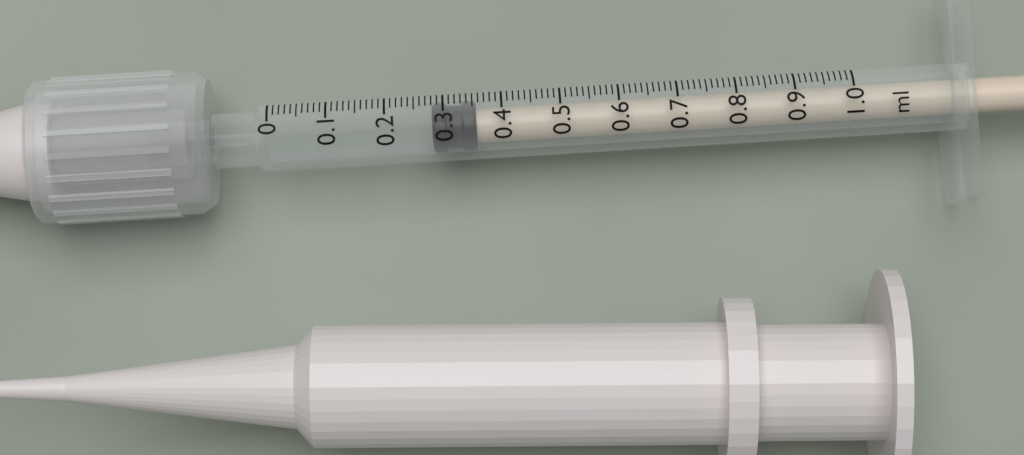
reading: 0.28 ml
